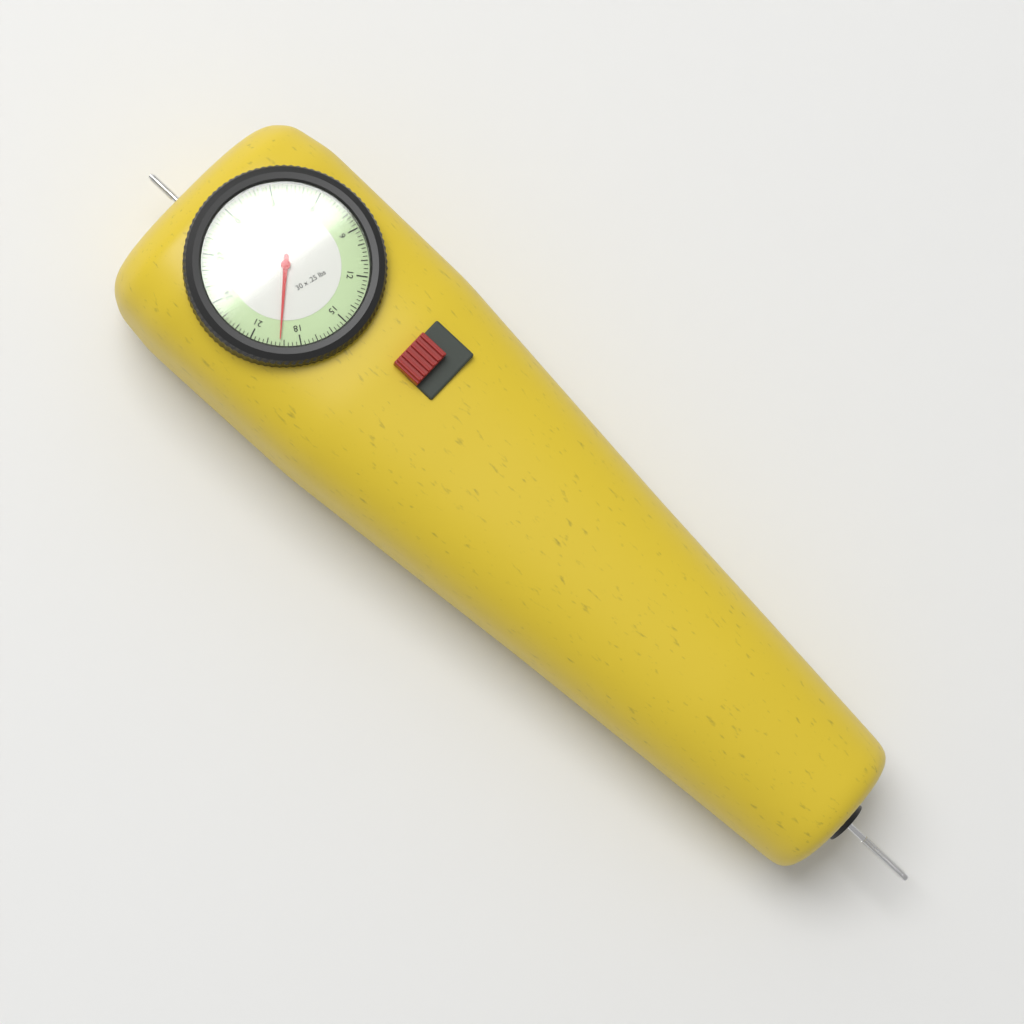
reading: 19.25 lbs
